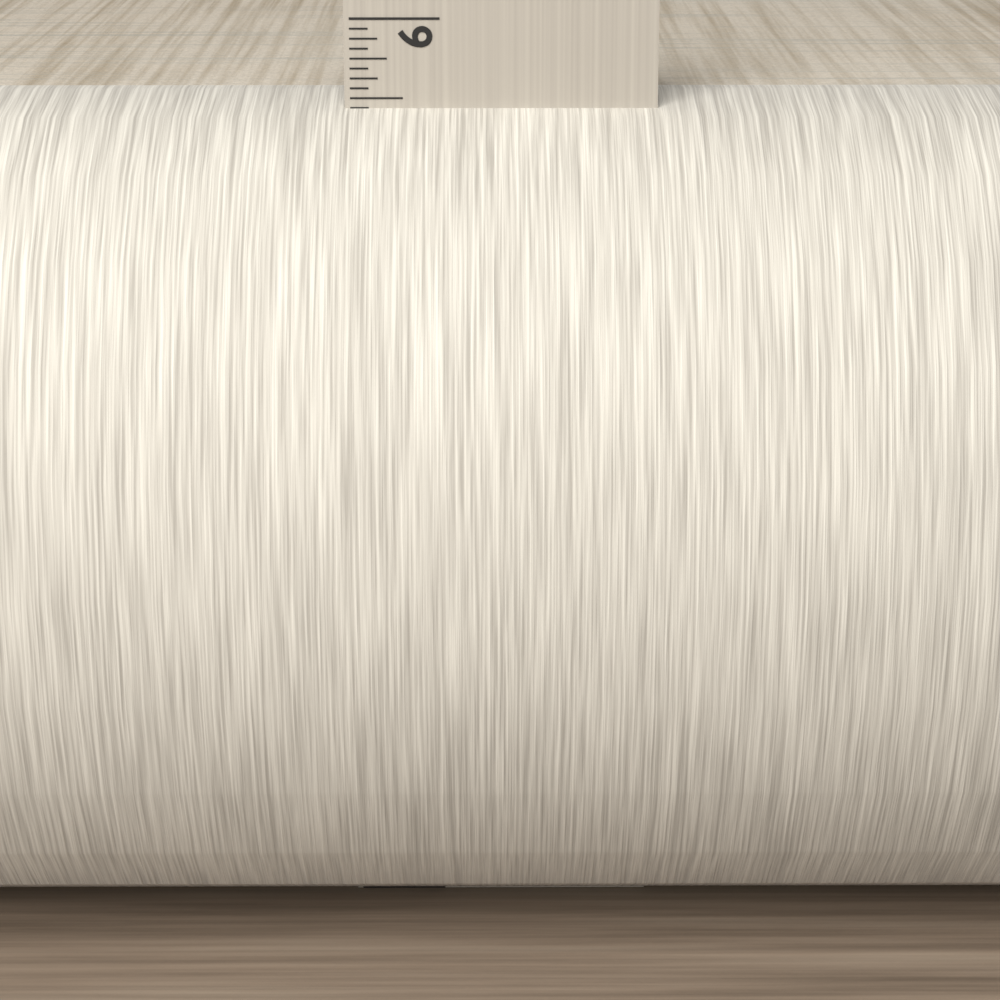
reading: 5.5000 in
